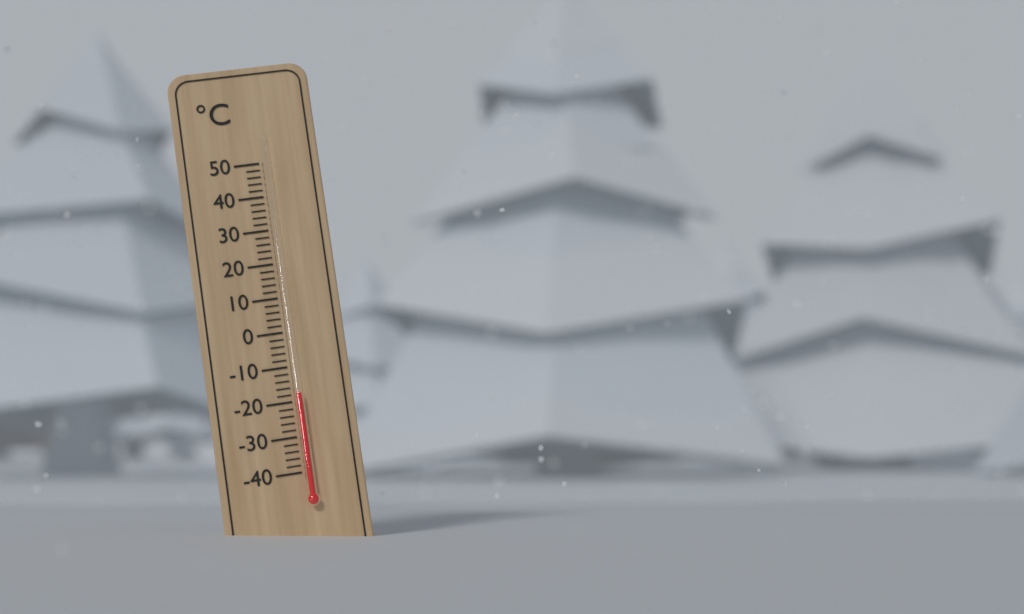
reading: -18 °C
